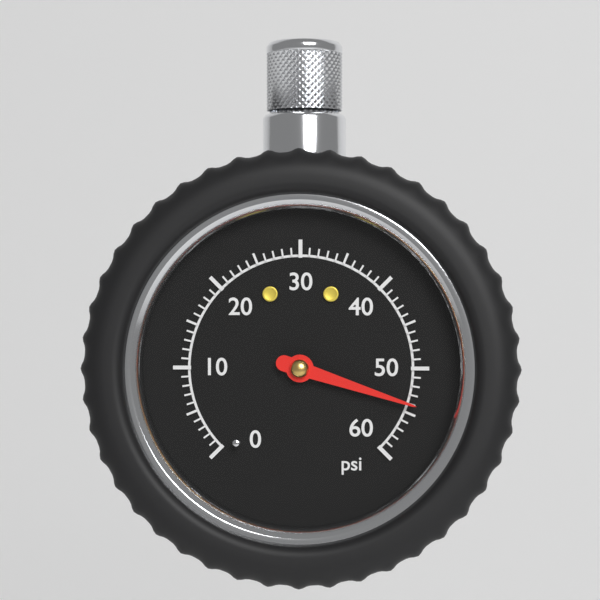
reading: 54 psi
